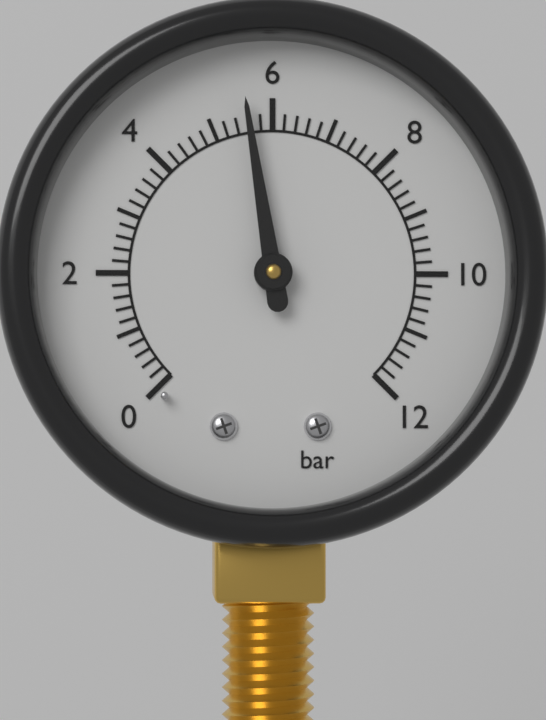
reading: 5.6 bar
